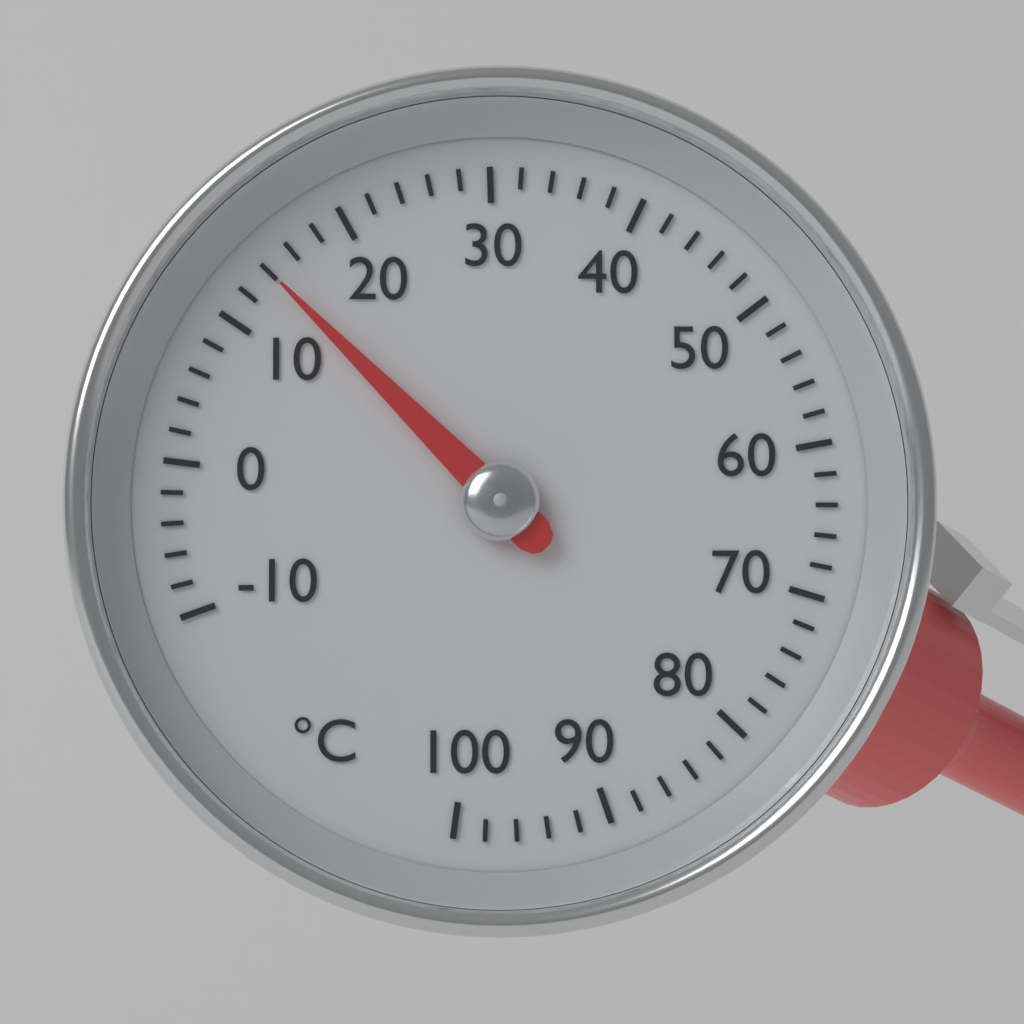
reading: 14 °C
